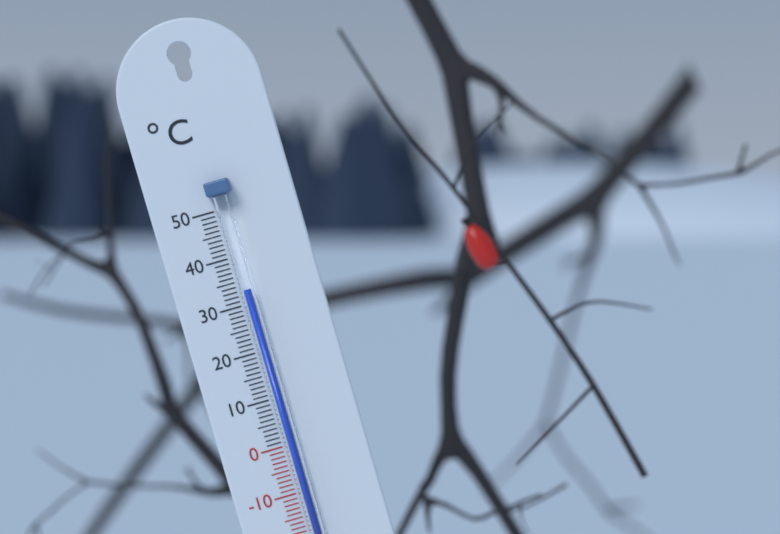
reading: 33 °C
